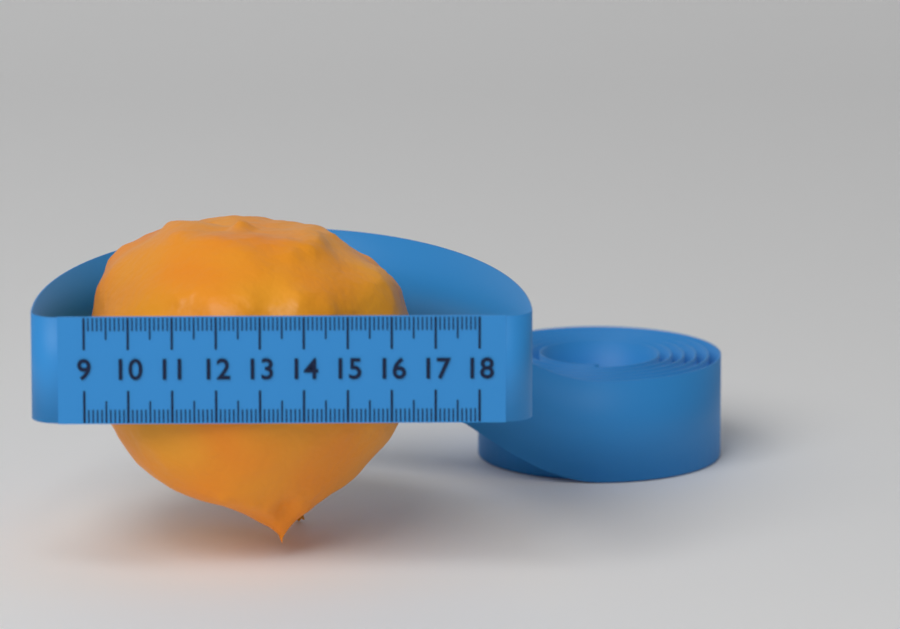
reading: 16.6 (no unit)
